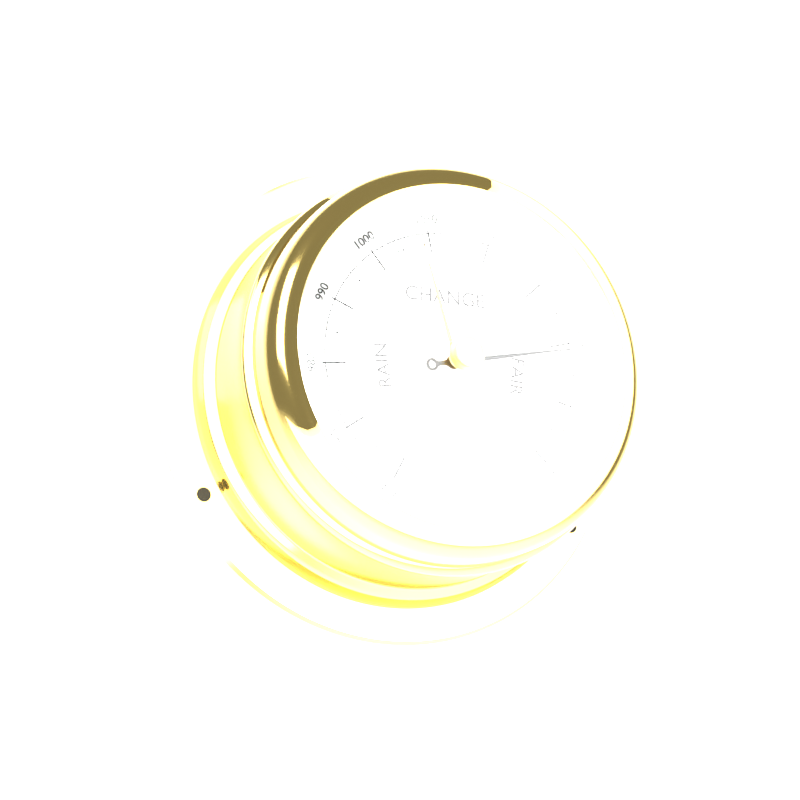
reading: 1041 mbar
